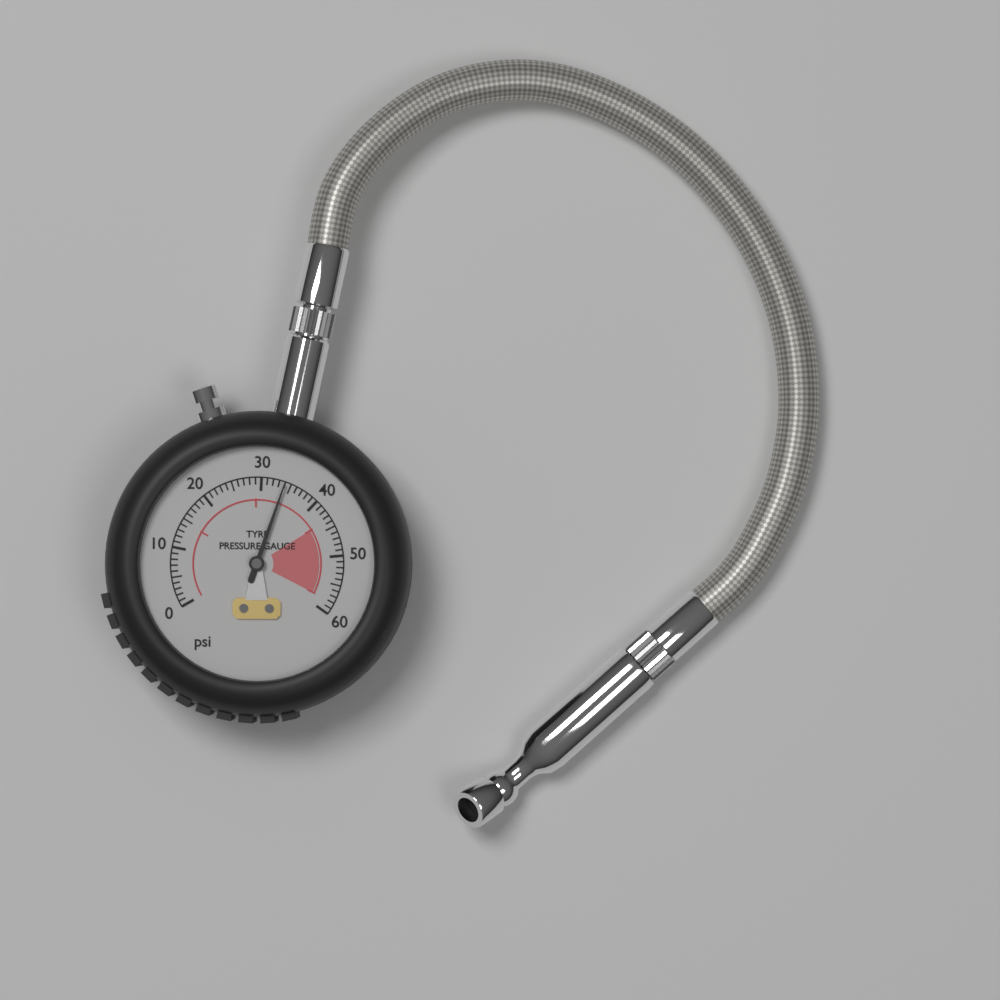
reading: 34 psi
